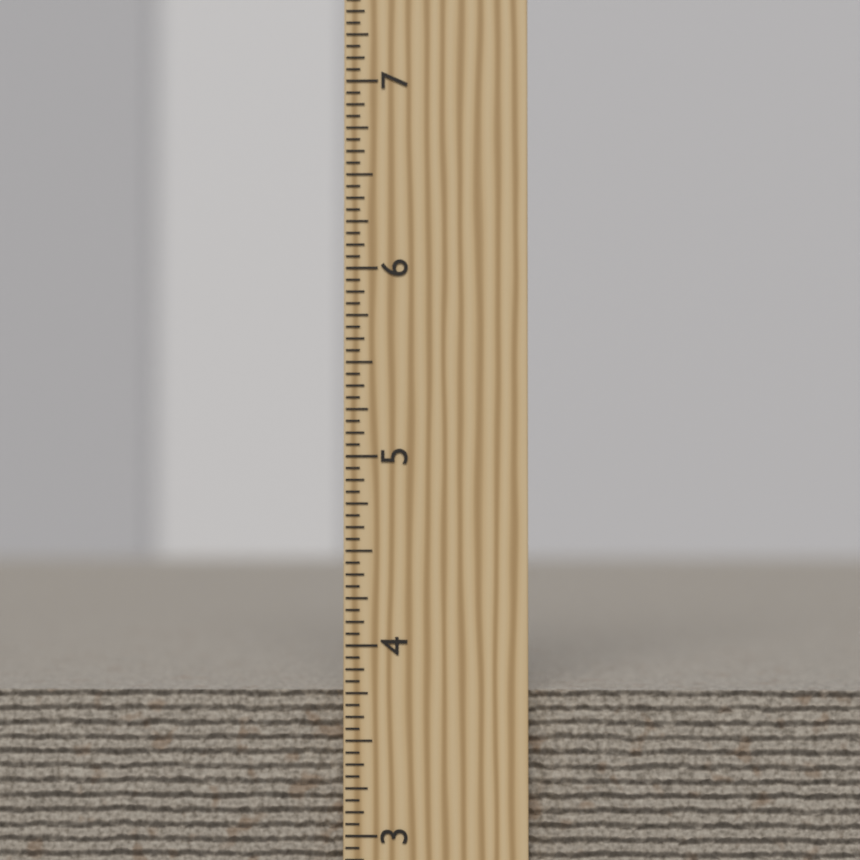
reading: 3.7500 inch
